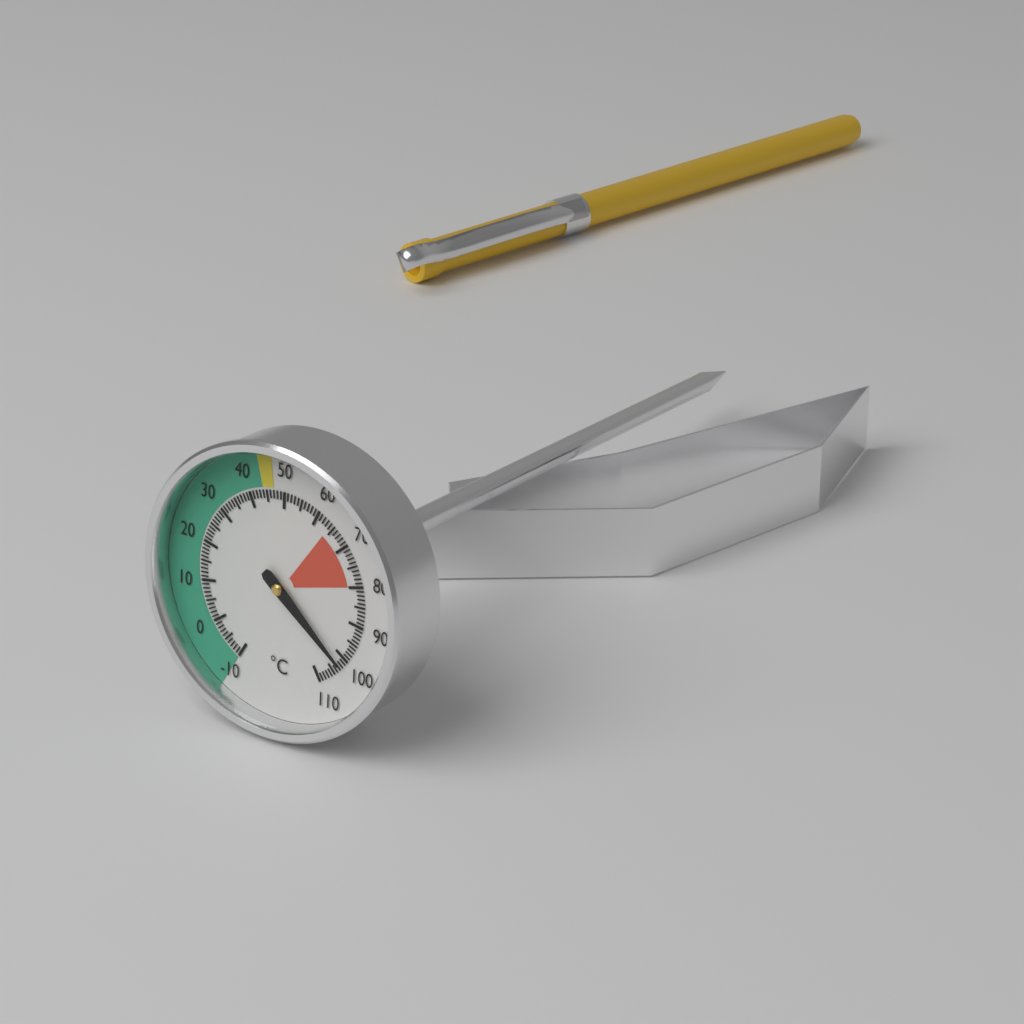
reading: 102 °C
